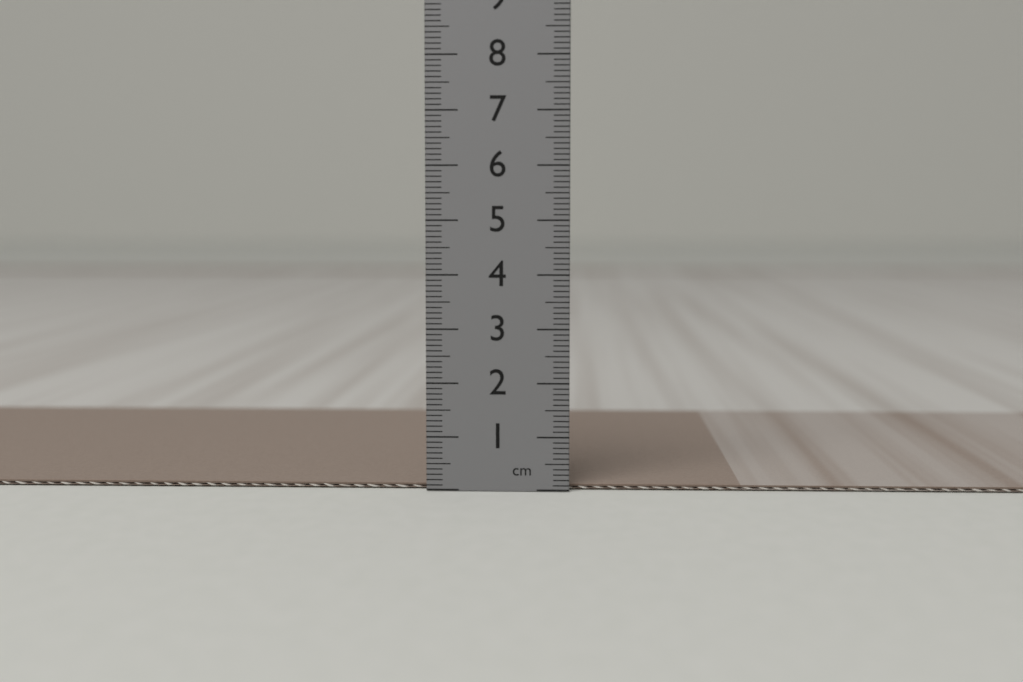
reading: 0.1 cm
